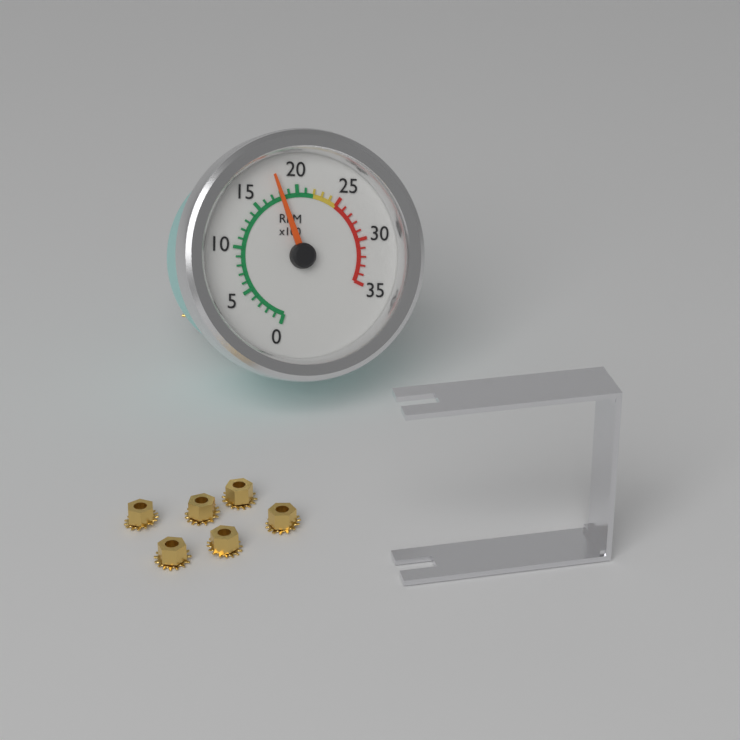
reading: 1800 RPM
